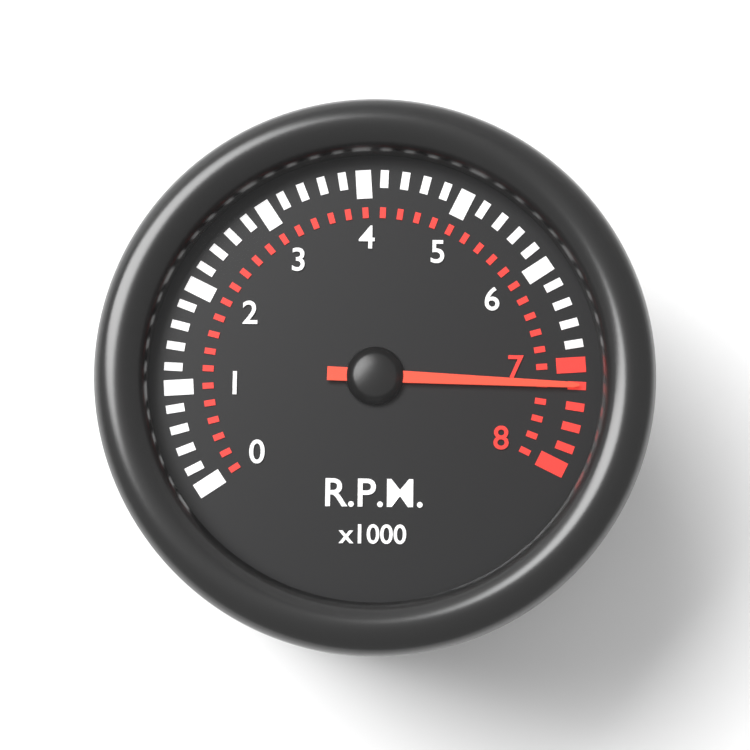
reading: 7.2 x1000 RPM
